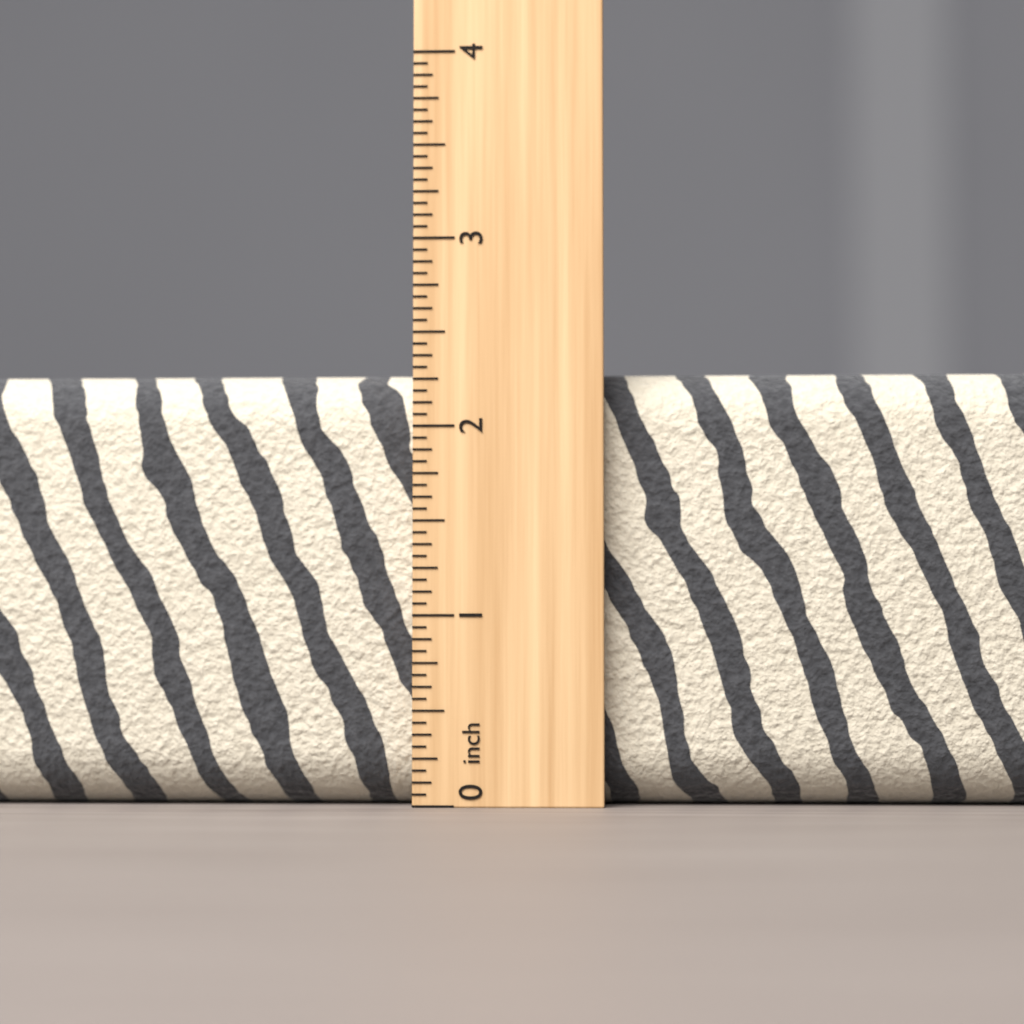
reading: 2.3125 inch
